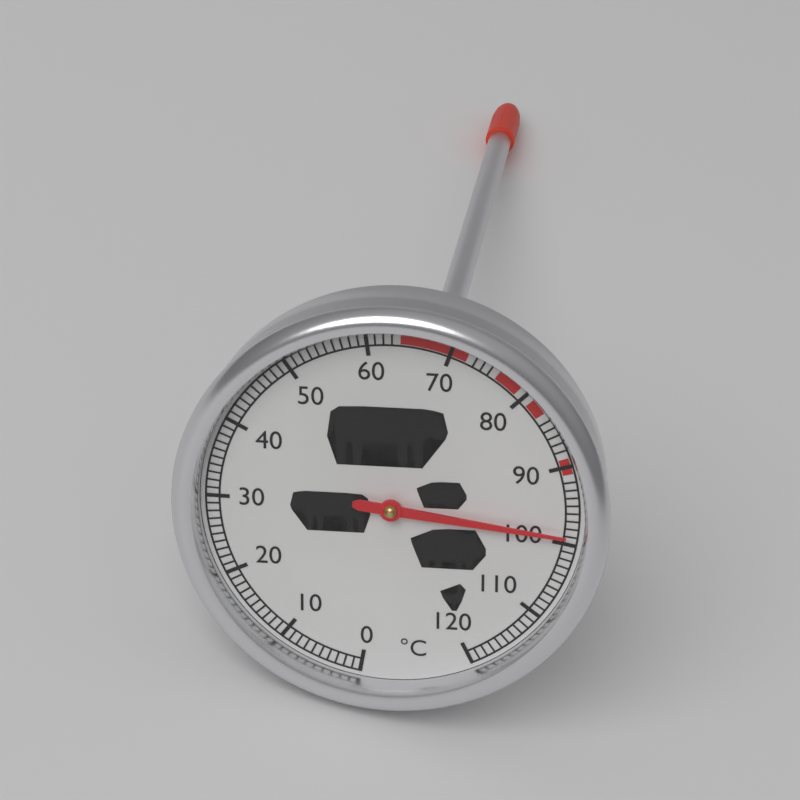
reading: 99 °C
